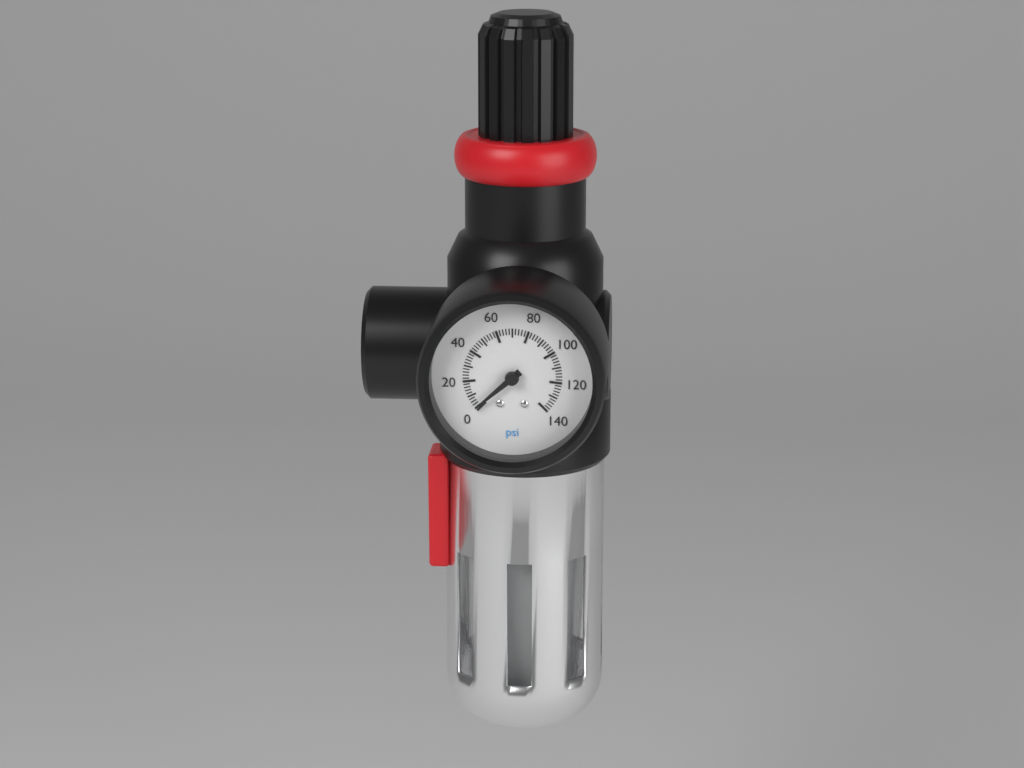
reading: 2 psi
